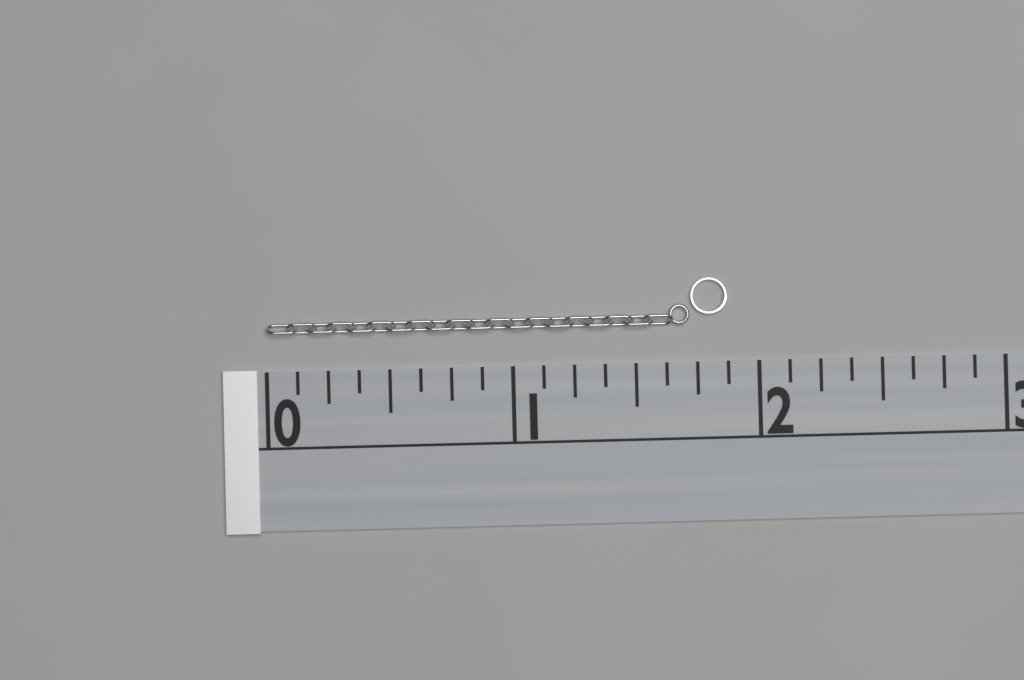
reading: 1.875 (no unit)
